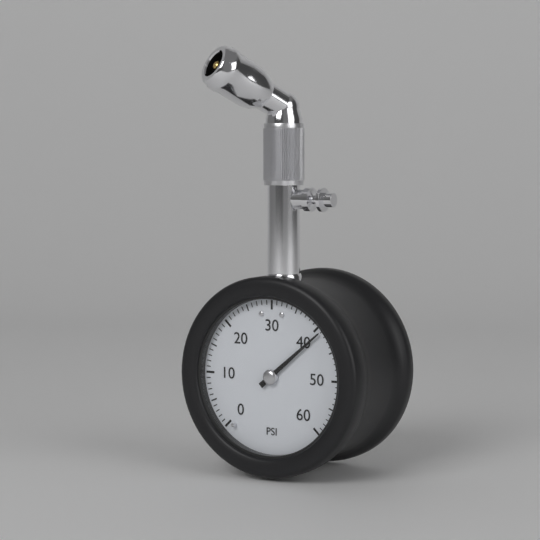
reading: 41 psi
